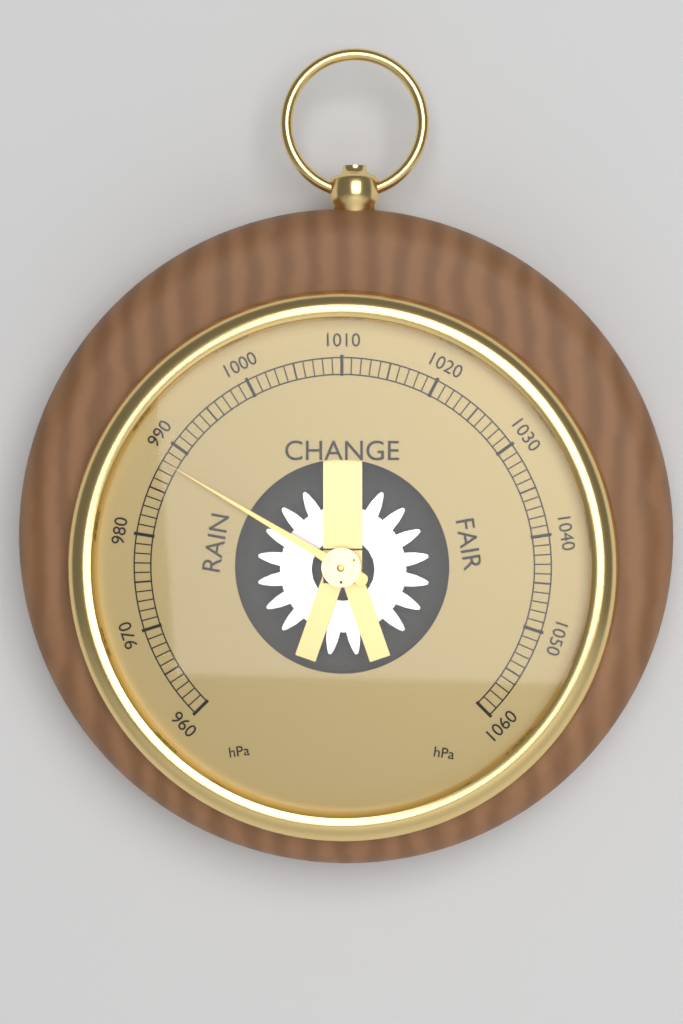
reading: 988 hPa
